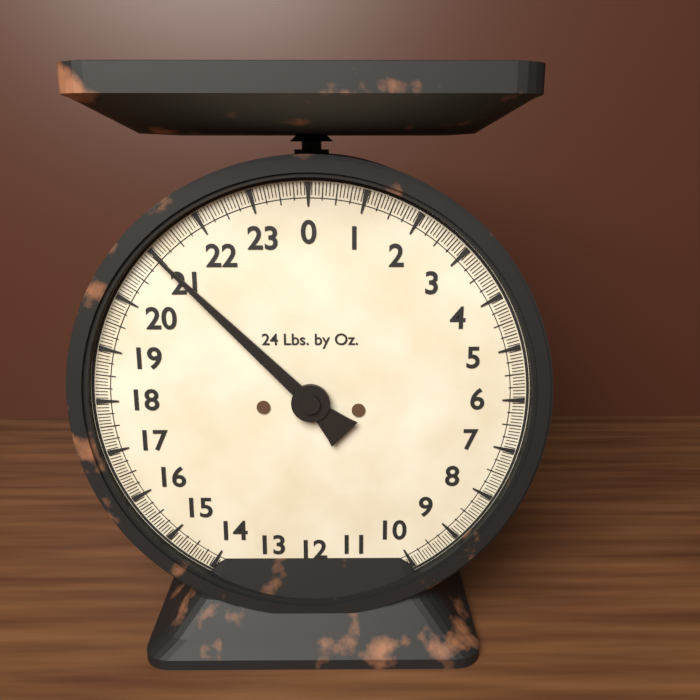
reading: 21.0000 lb
